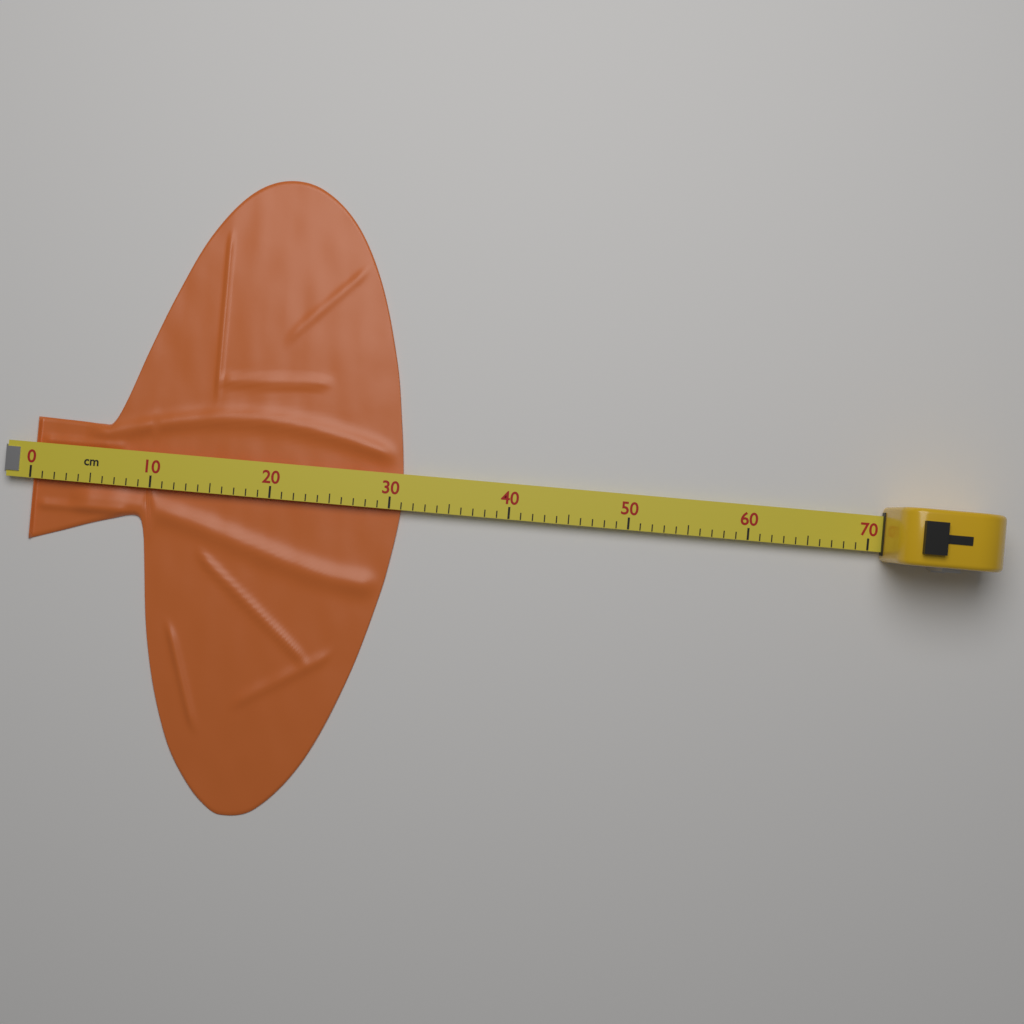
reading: 31 cm
